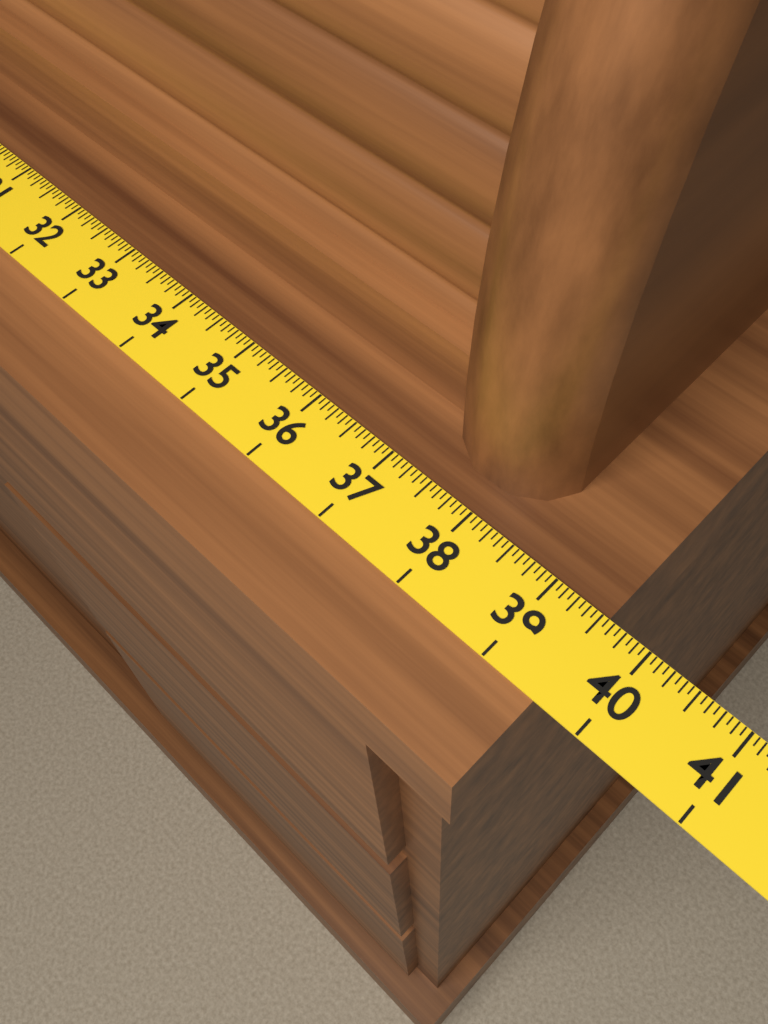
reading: 39.5625 (no unit)
